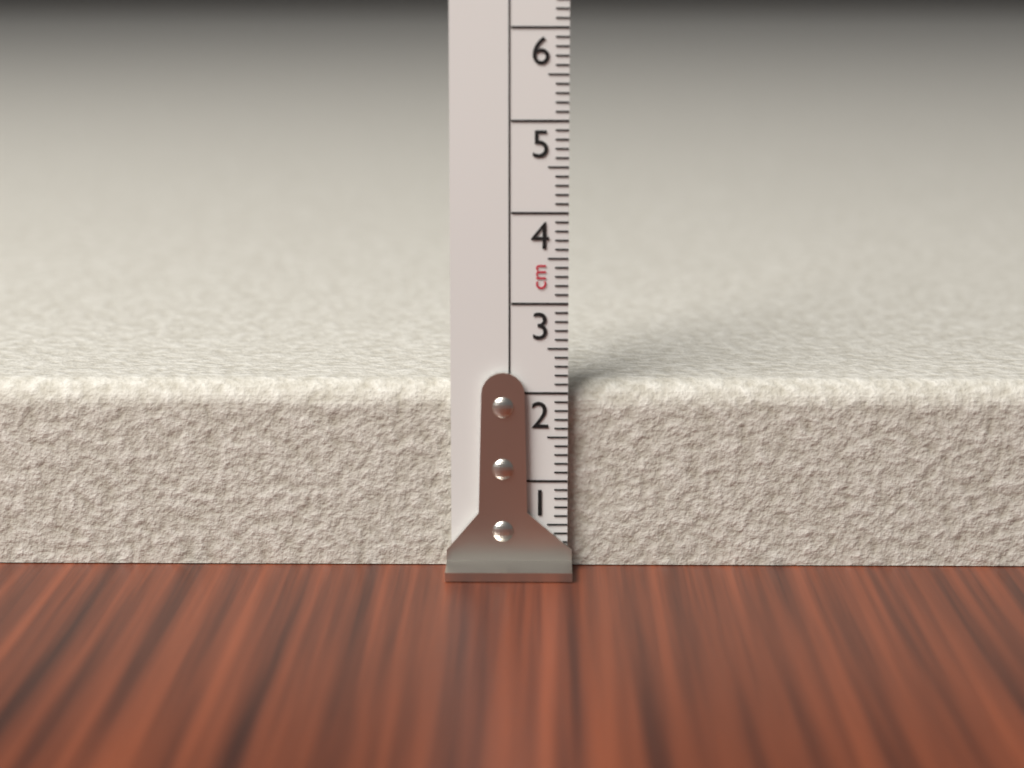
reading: 2.1 cm
